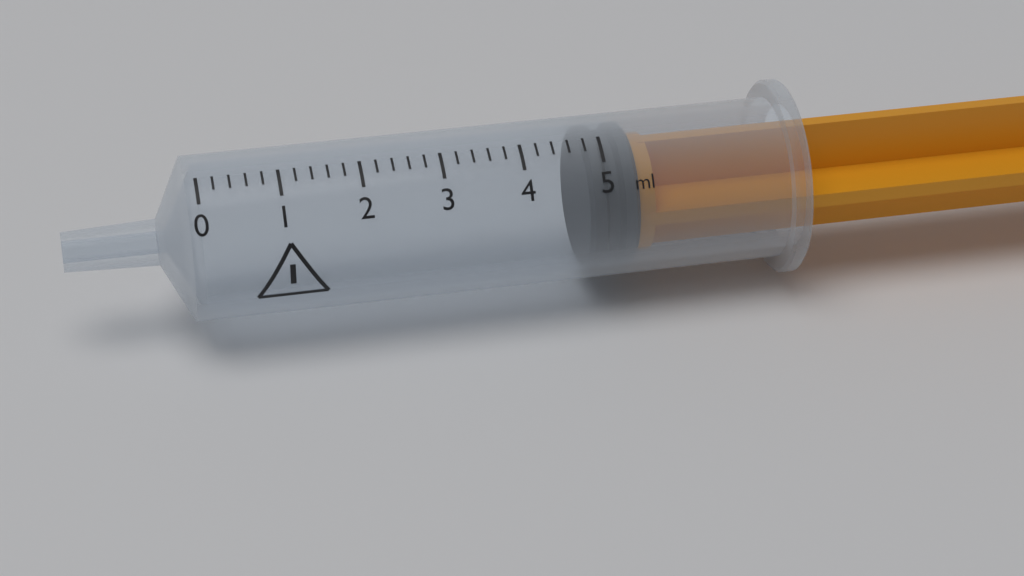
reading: 4.8 ml
